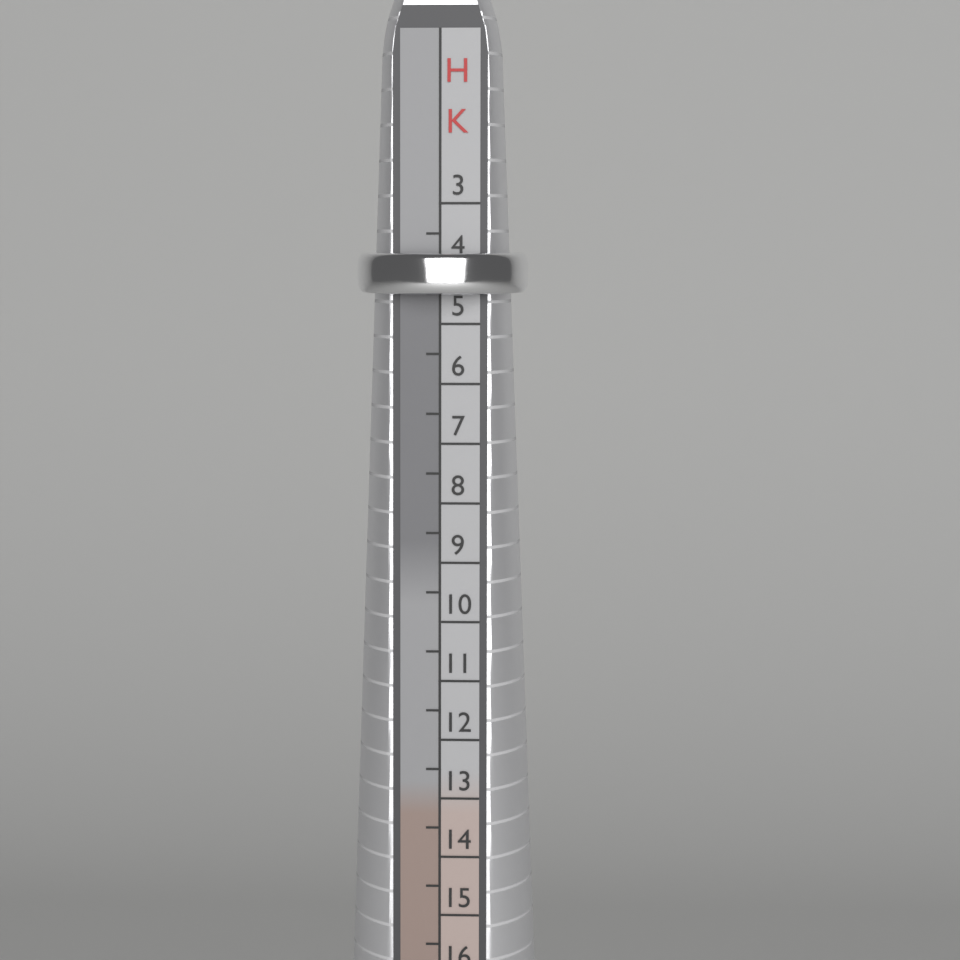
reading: 4.5 HK
